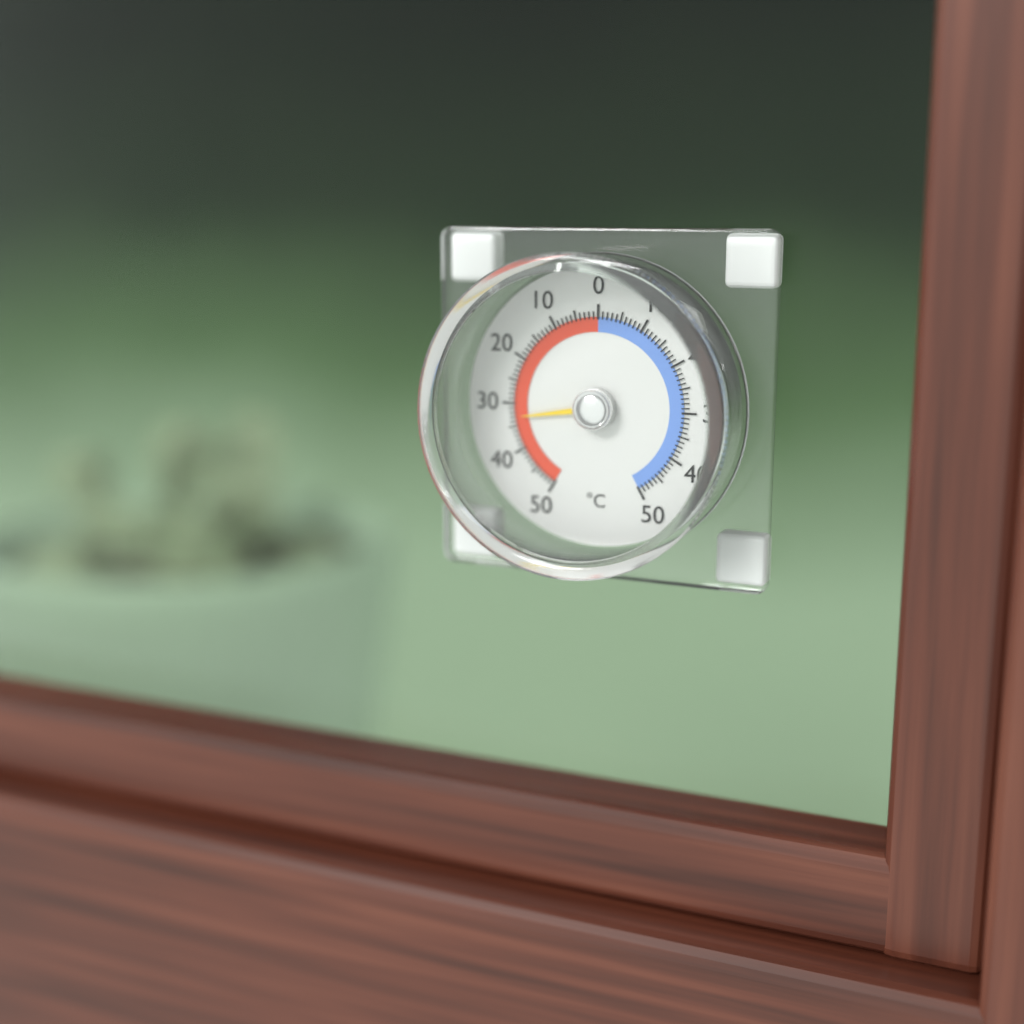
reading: 33 °C
